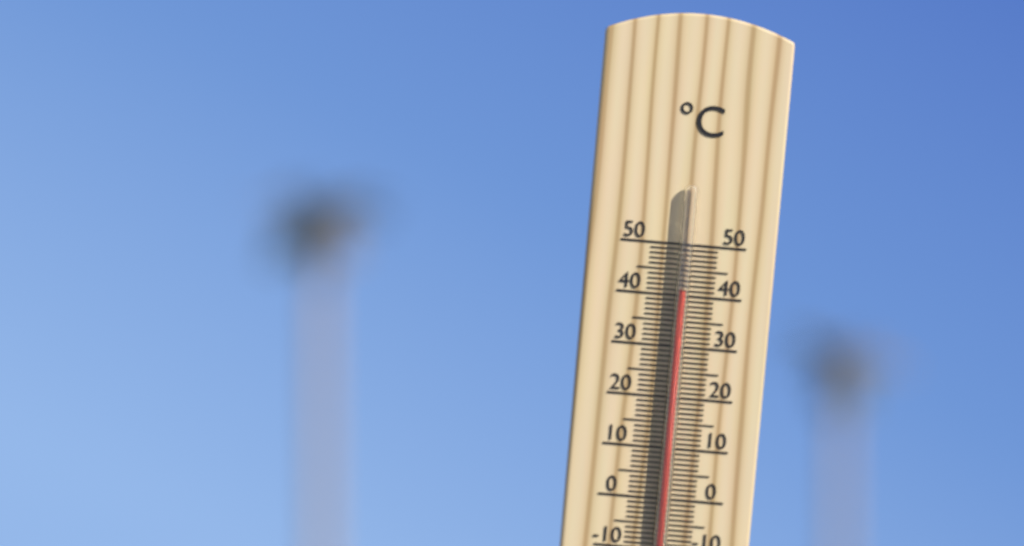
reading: 41 °C
